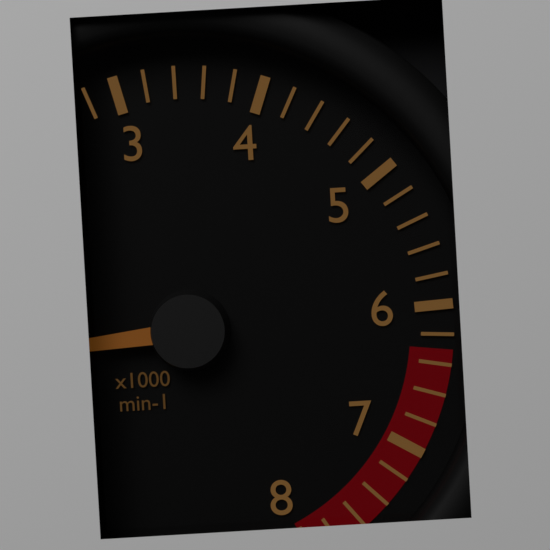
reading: 600 min-1
